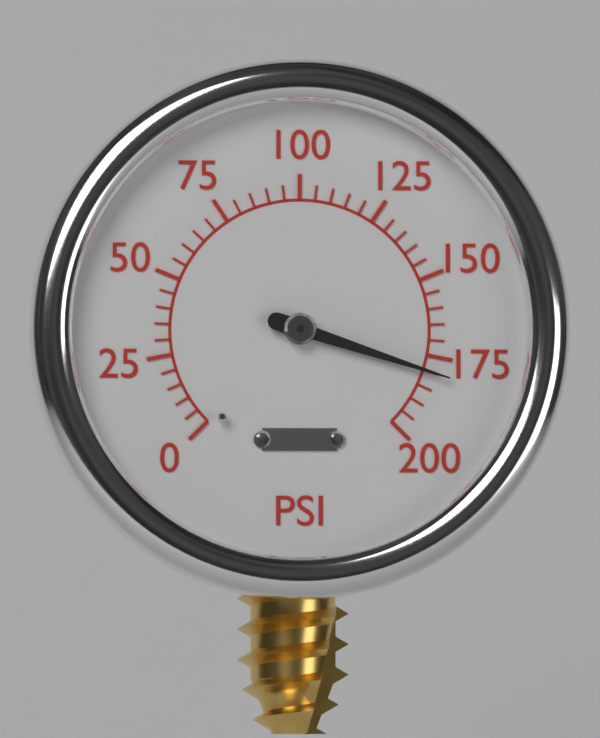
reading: 180 psi
